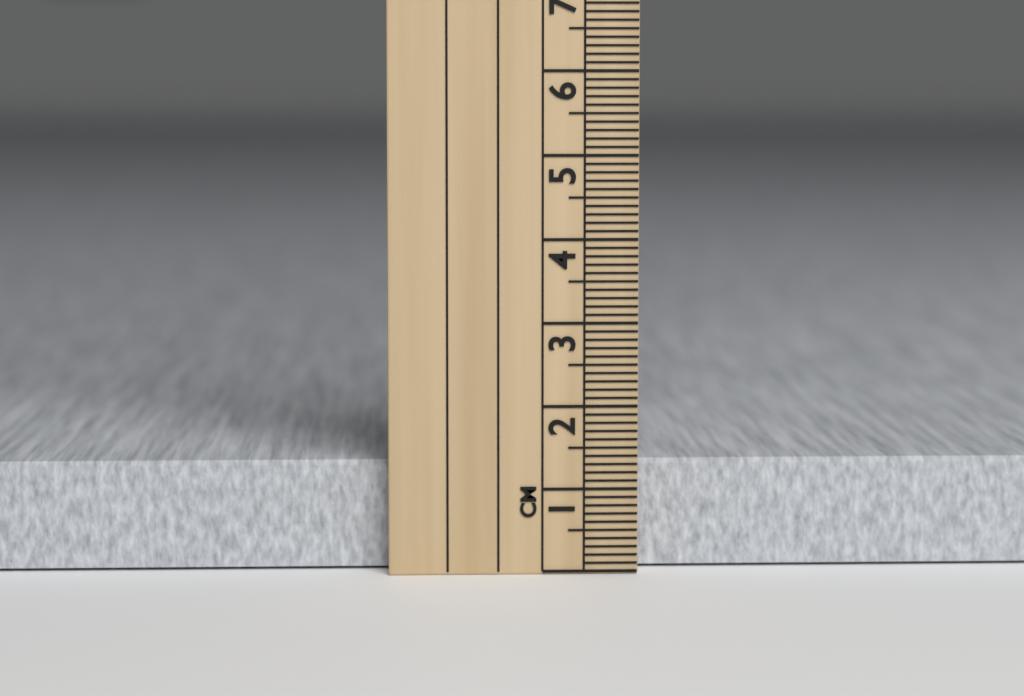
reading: 1.3 cm
